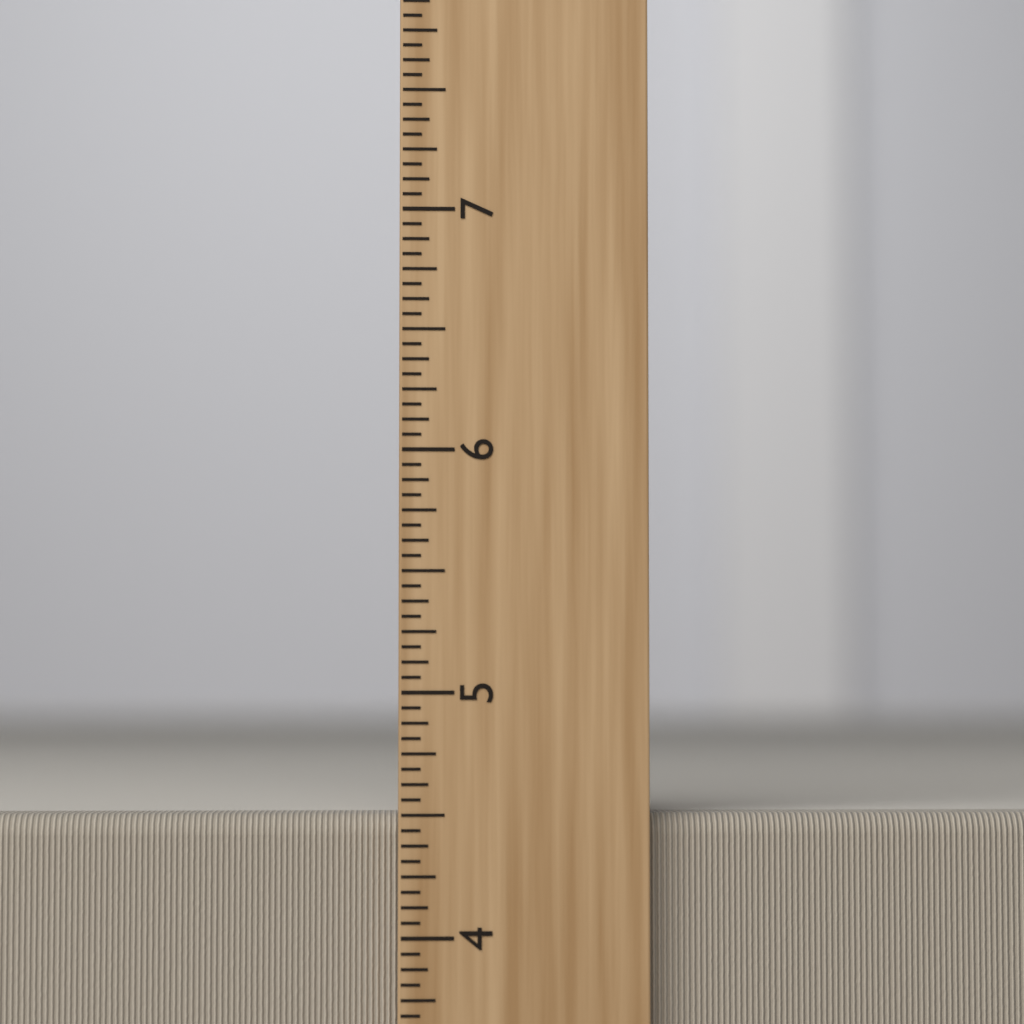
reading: 4.5000 inch
